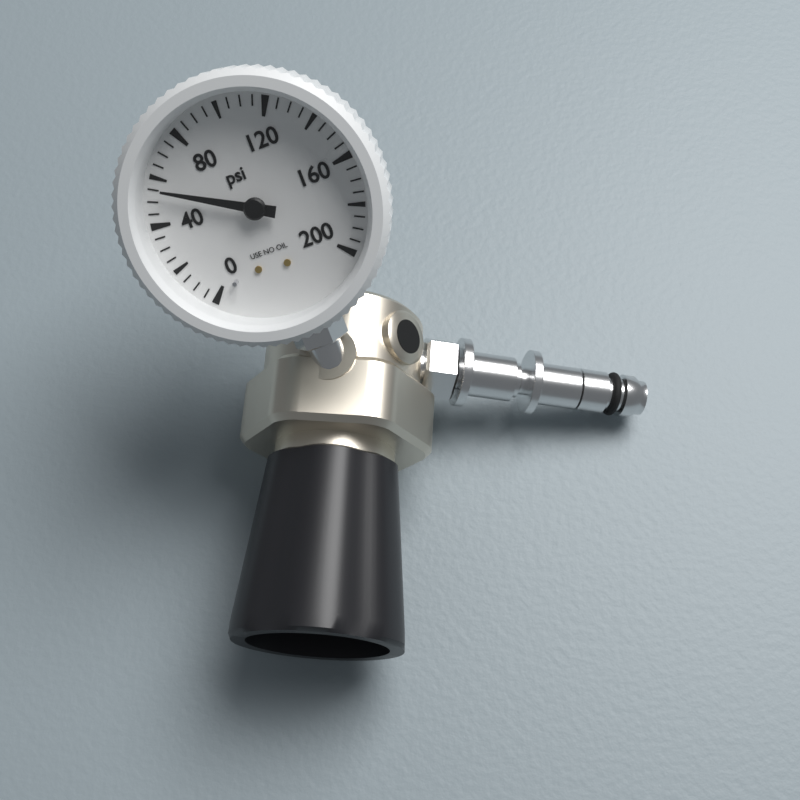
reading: 55 psi
